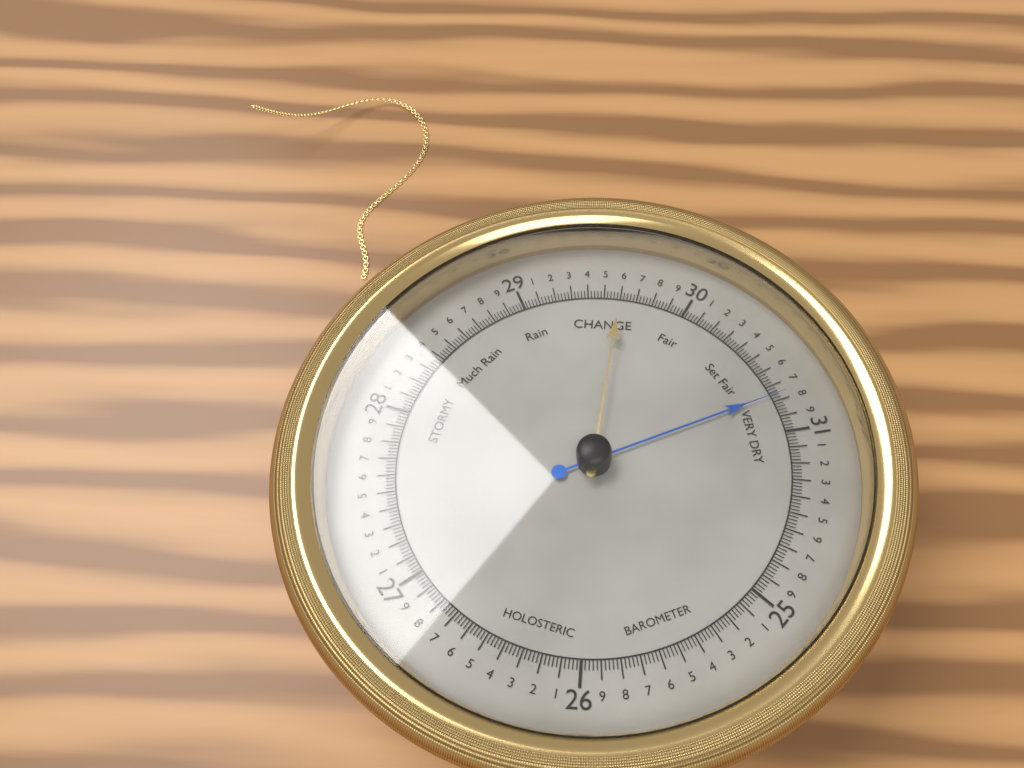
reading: 30.76 (no unit)
